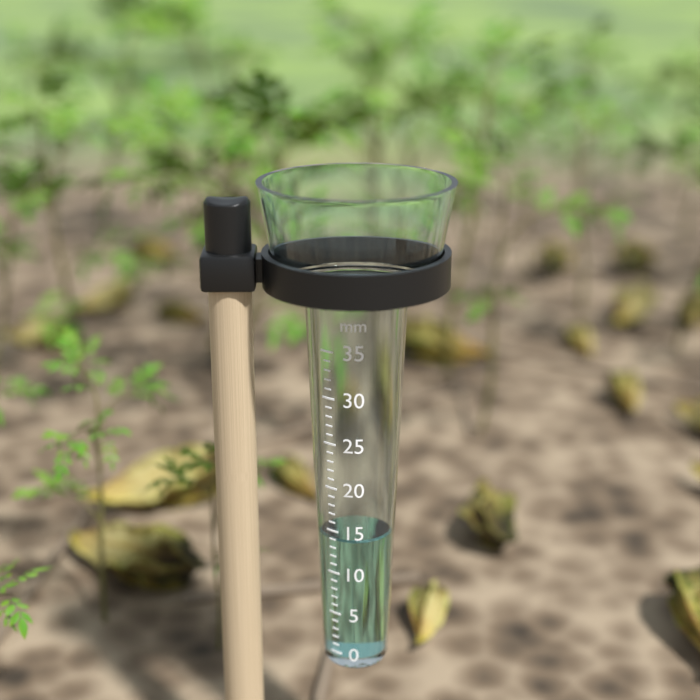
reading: 14 mm
